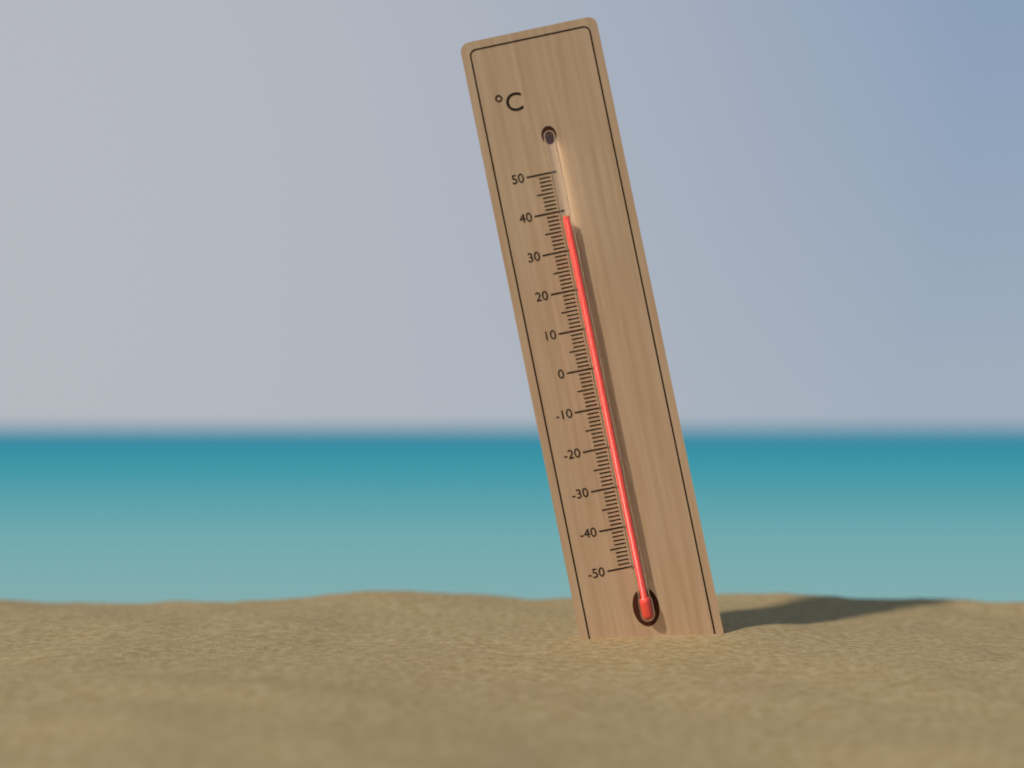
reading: 38 °C
